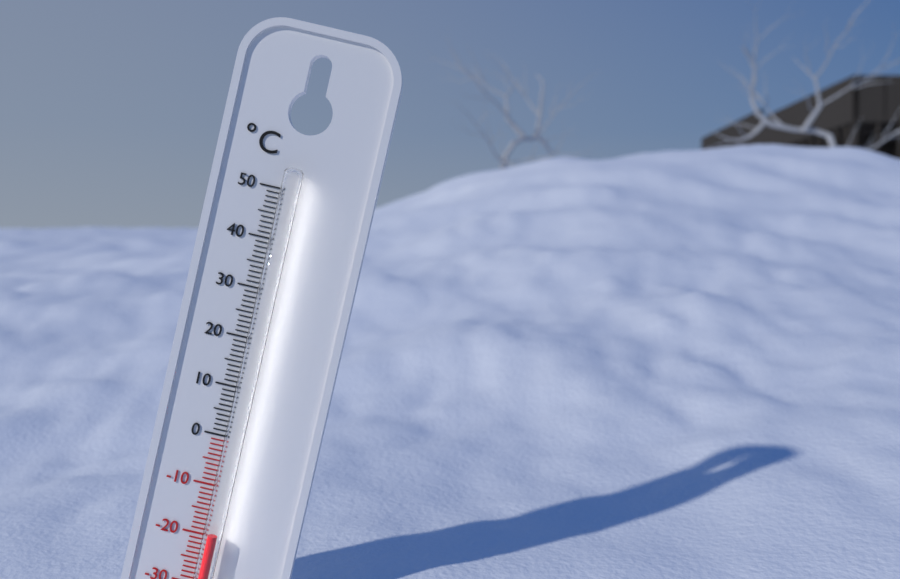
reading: -19 °C
